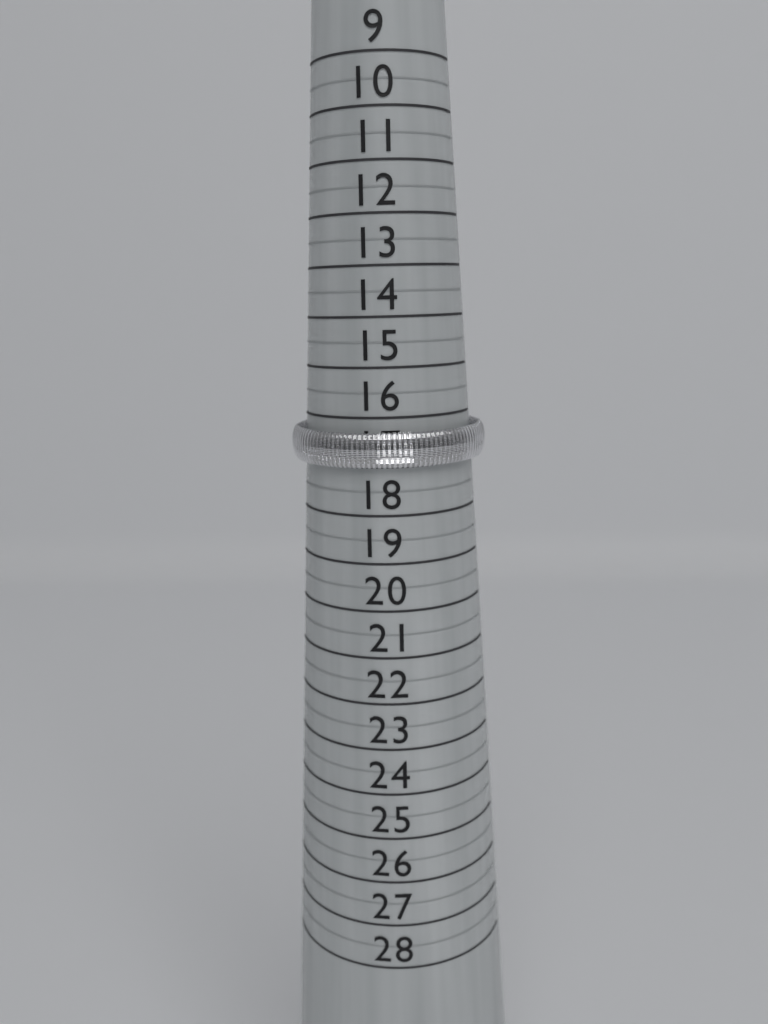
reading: 17.0 (no unit)
